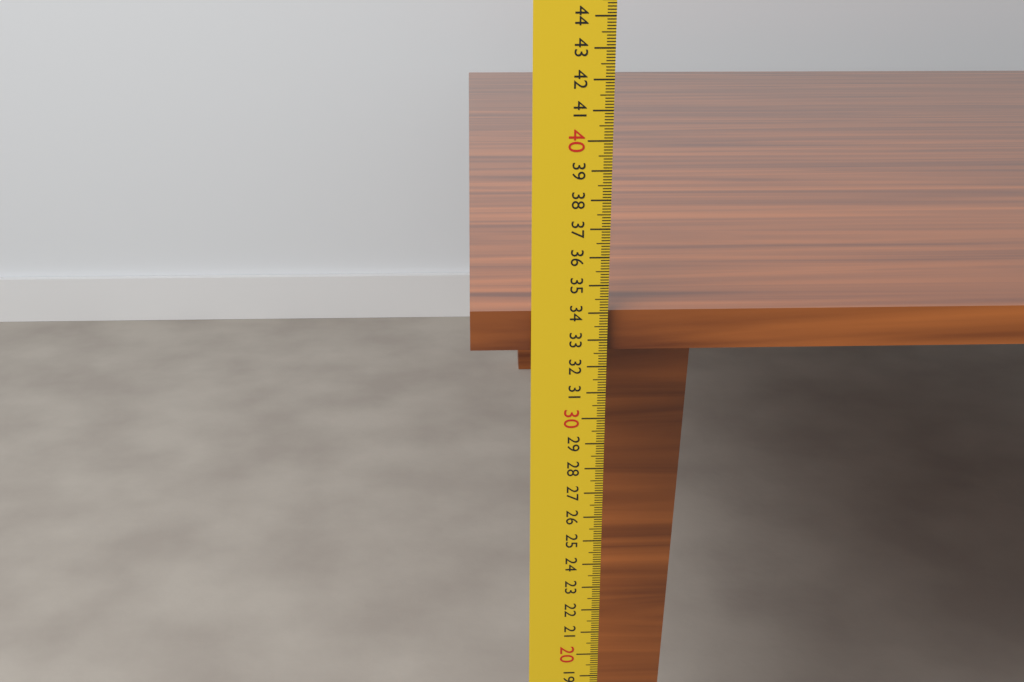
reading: 34.0 cm
